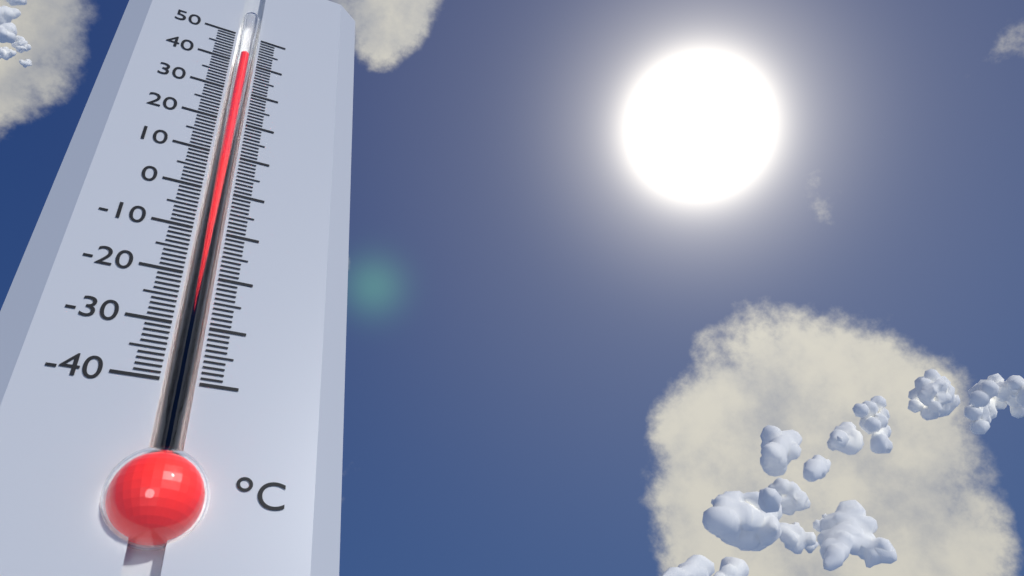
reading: 43 °C
